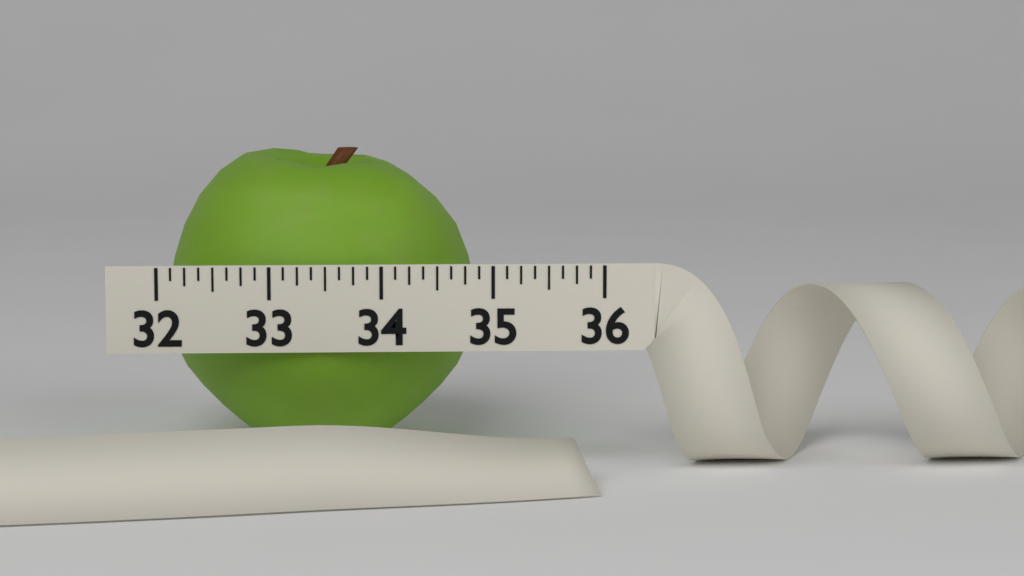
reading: 34.875 (no unit)
